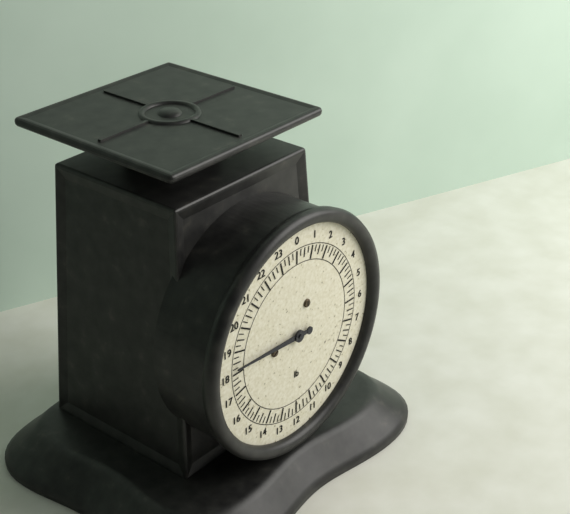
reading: 18.25 lb
